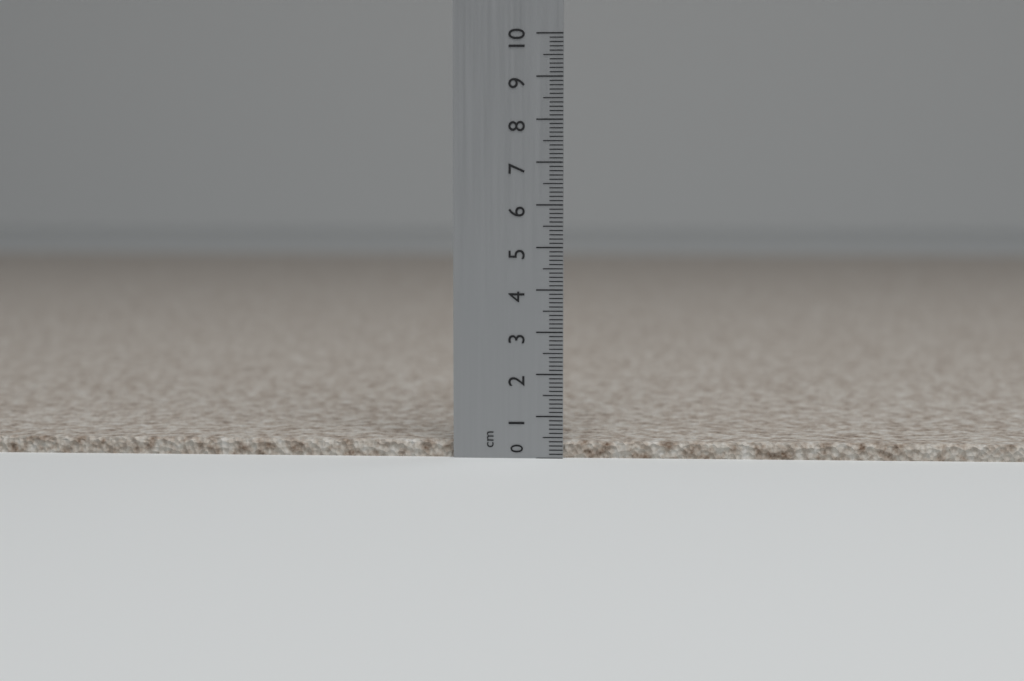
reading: 0.4 cm
